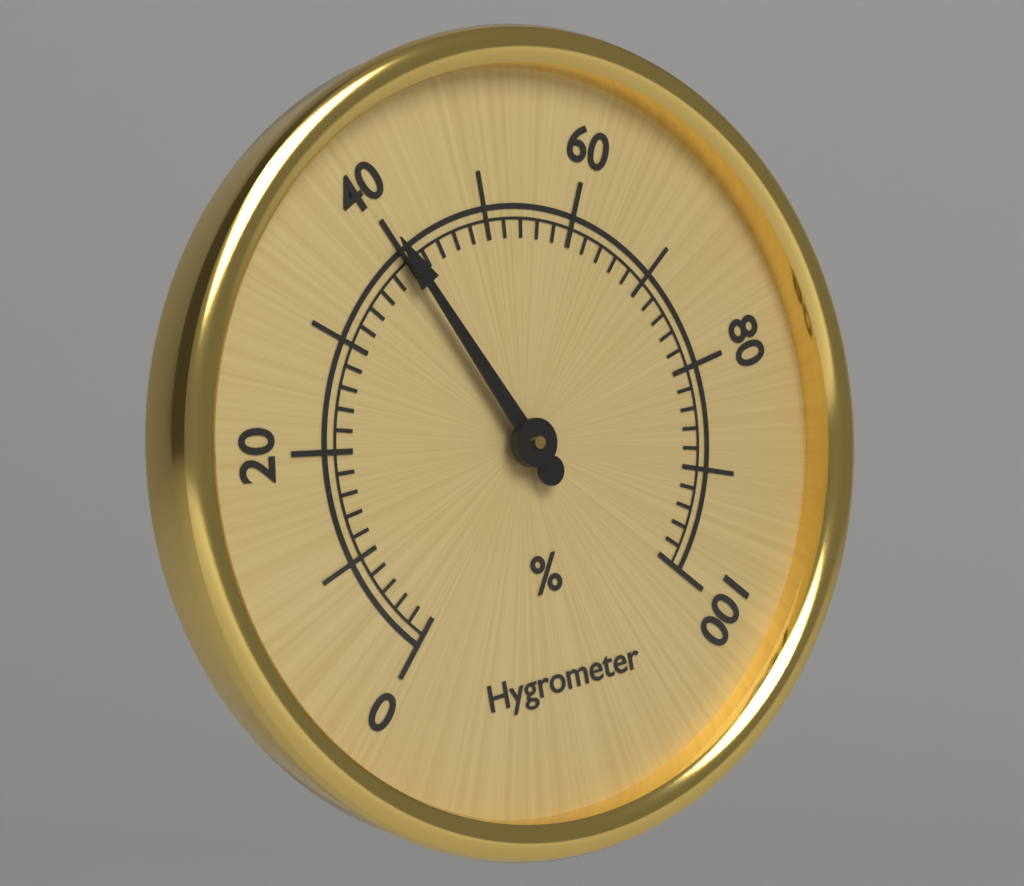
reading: 40 %
